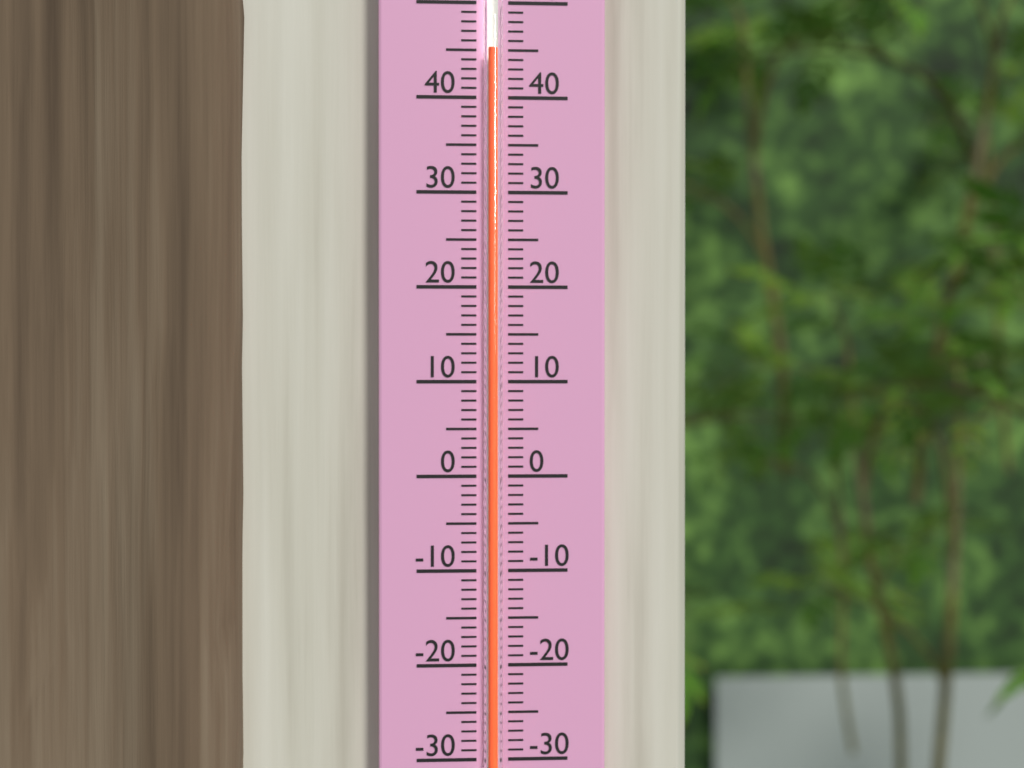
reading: 45 (no unit)
